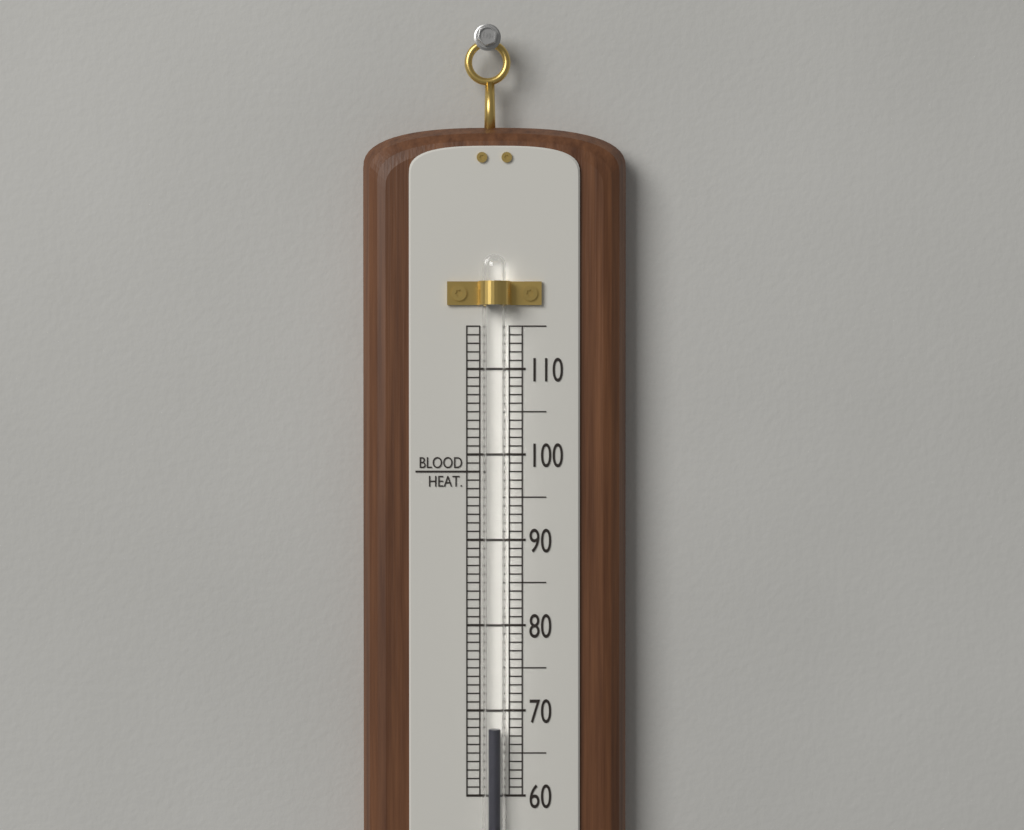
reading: 68 (no unit)
